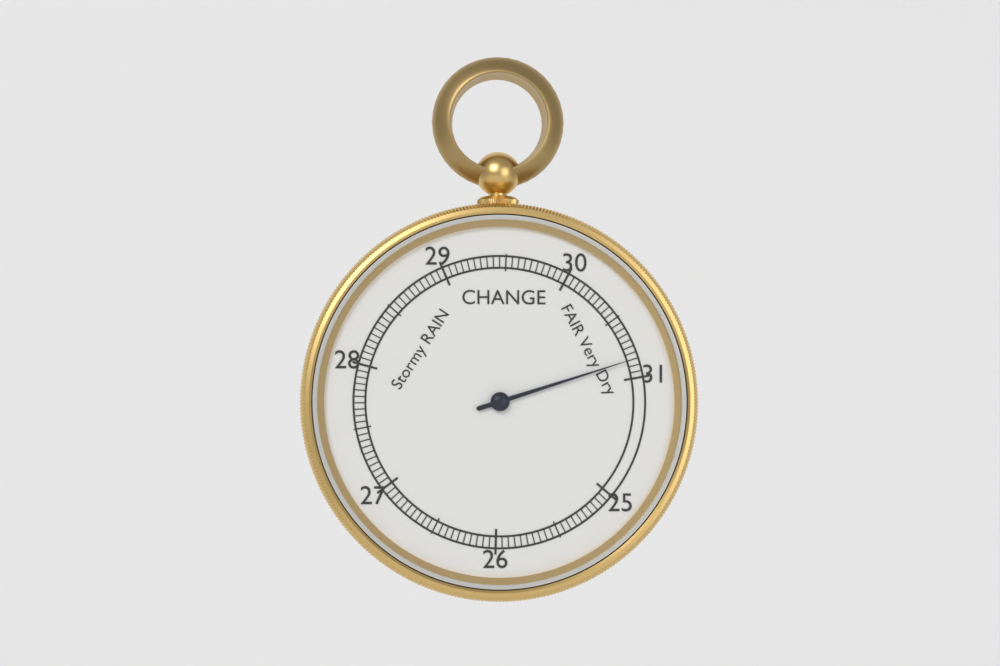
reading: 30.85 inHg
